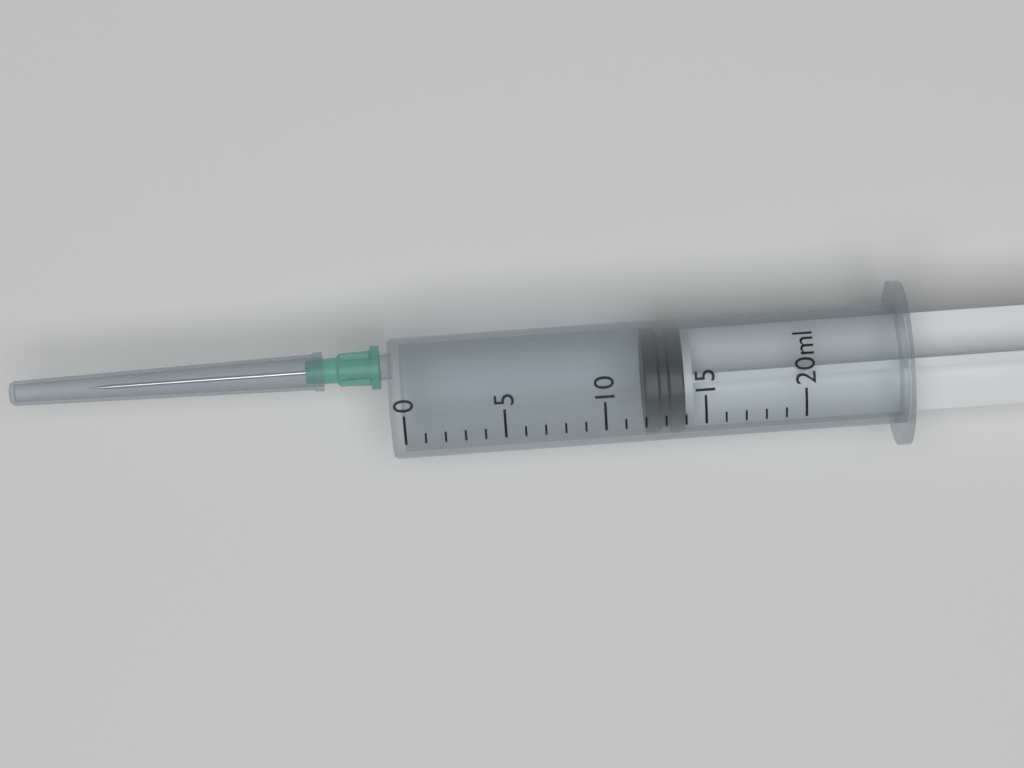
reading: 12 ml
